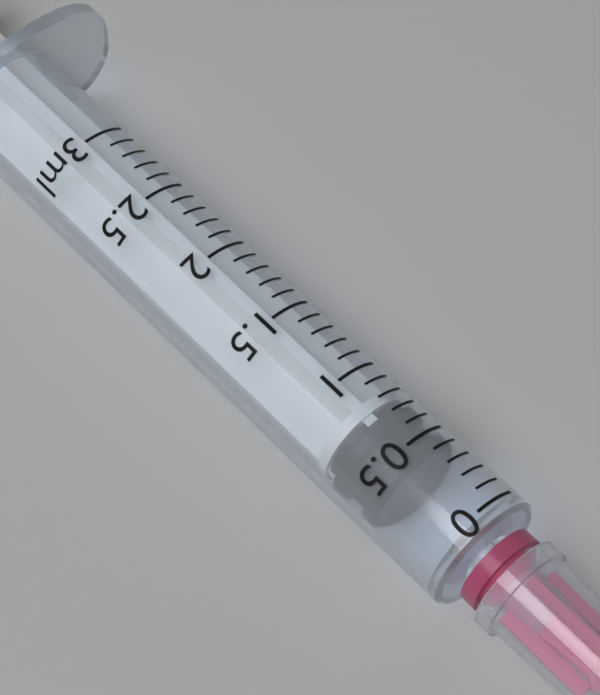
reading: 0.4 ml
